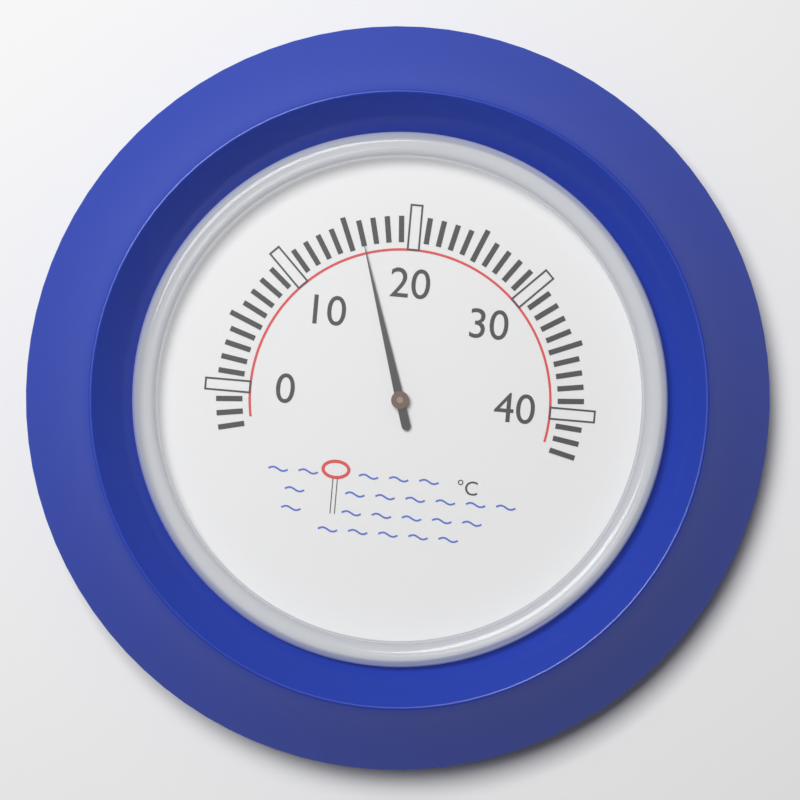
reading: 16 °C
